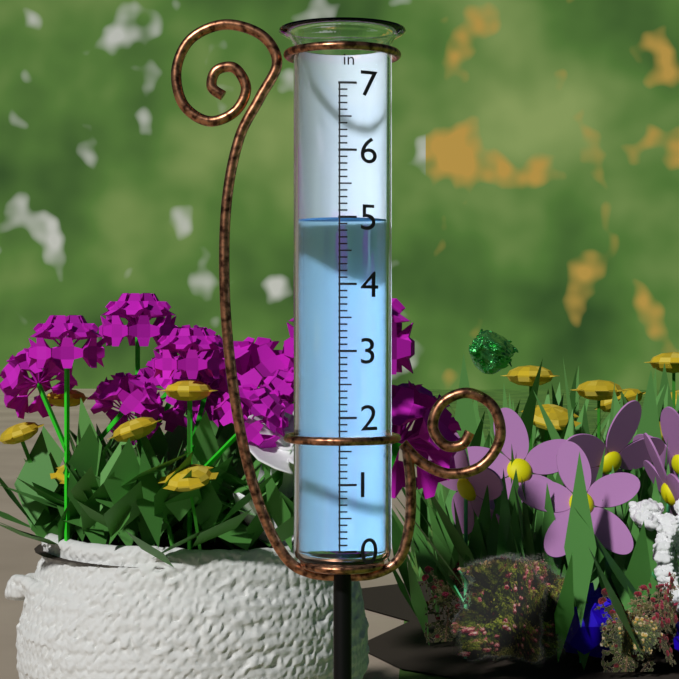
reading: 5.0 in
